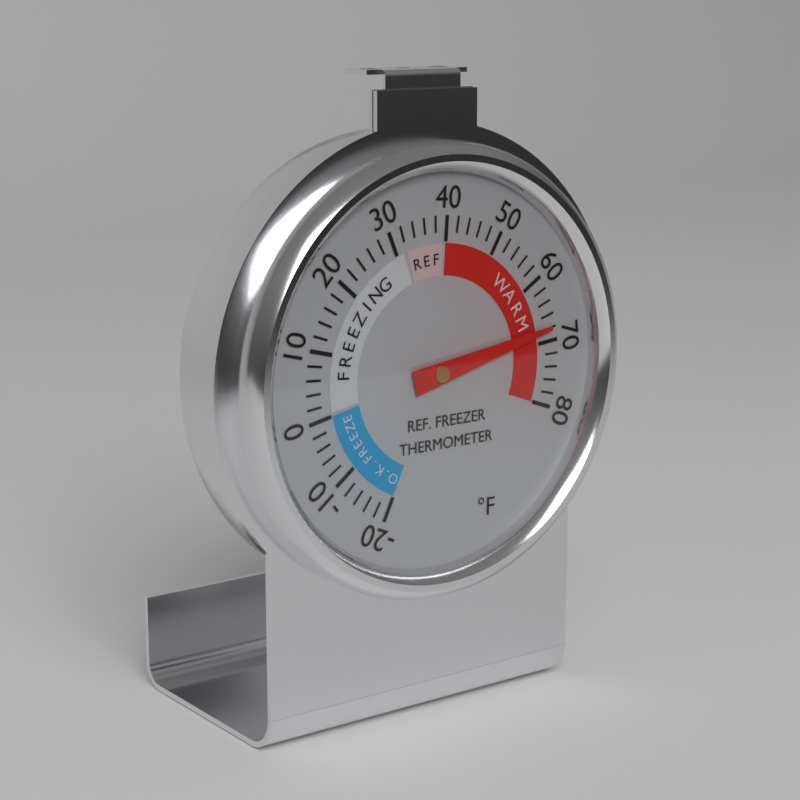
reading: 68 °F
